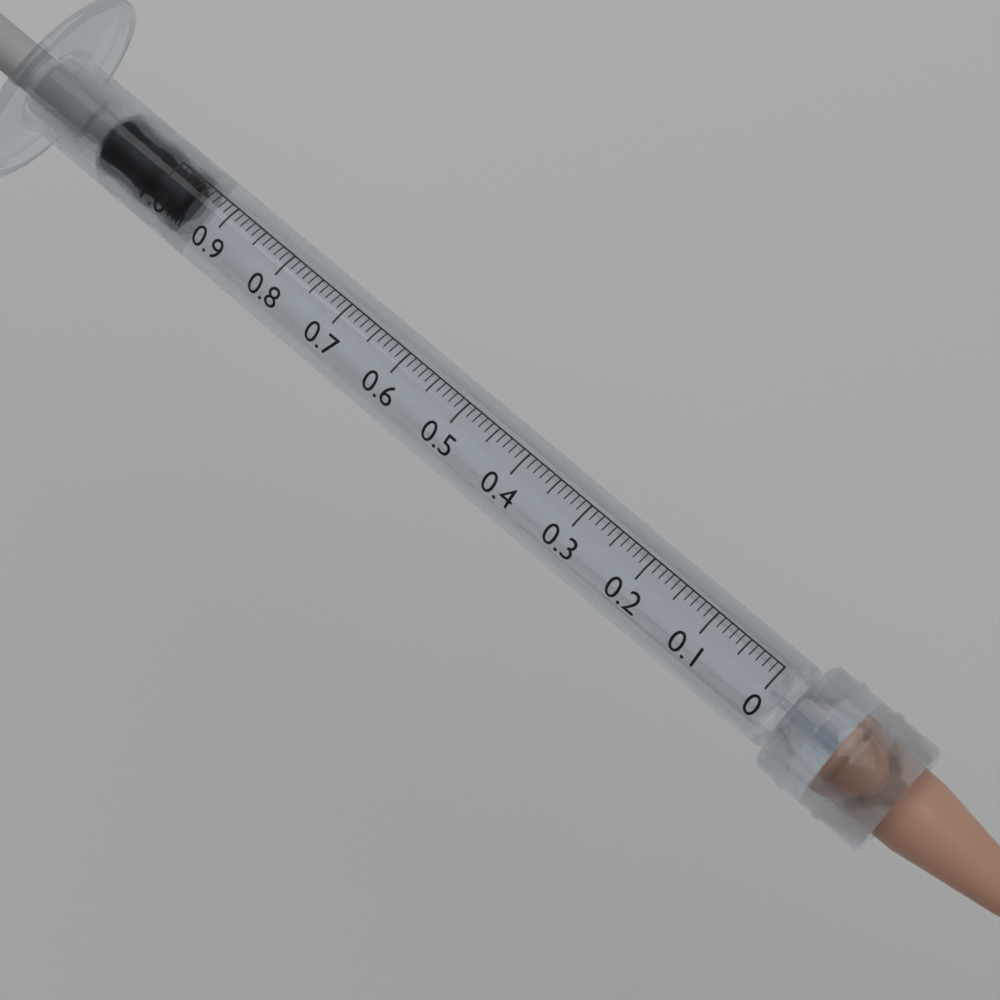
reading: 0.96 ml
